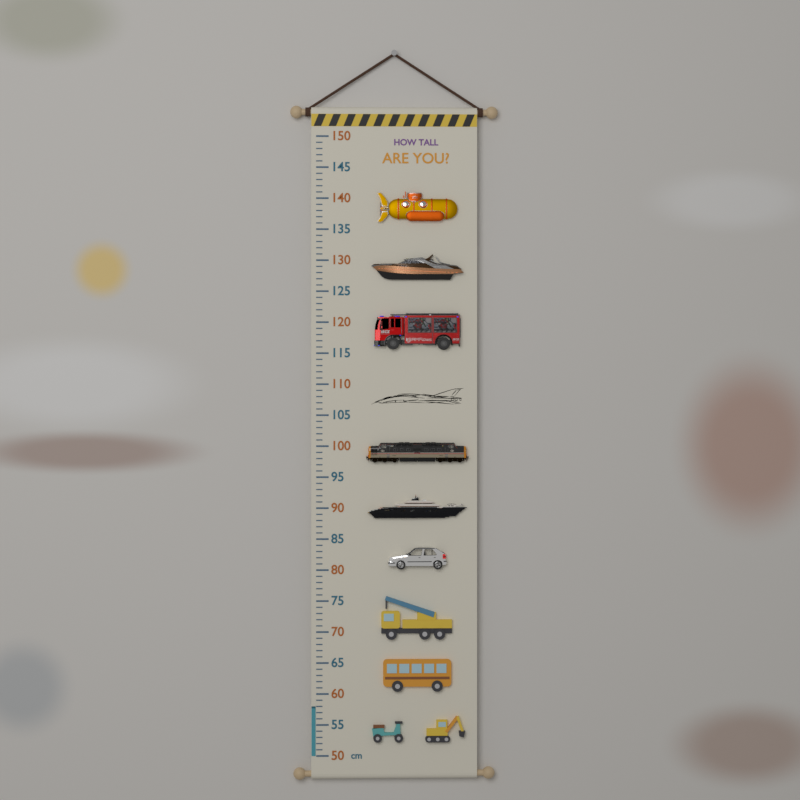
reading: 58 cm
